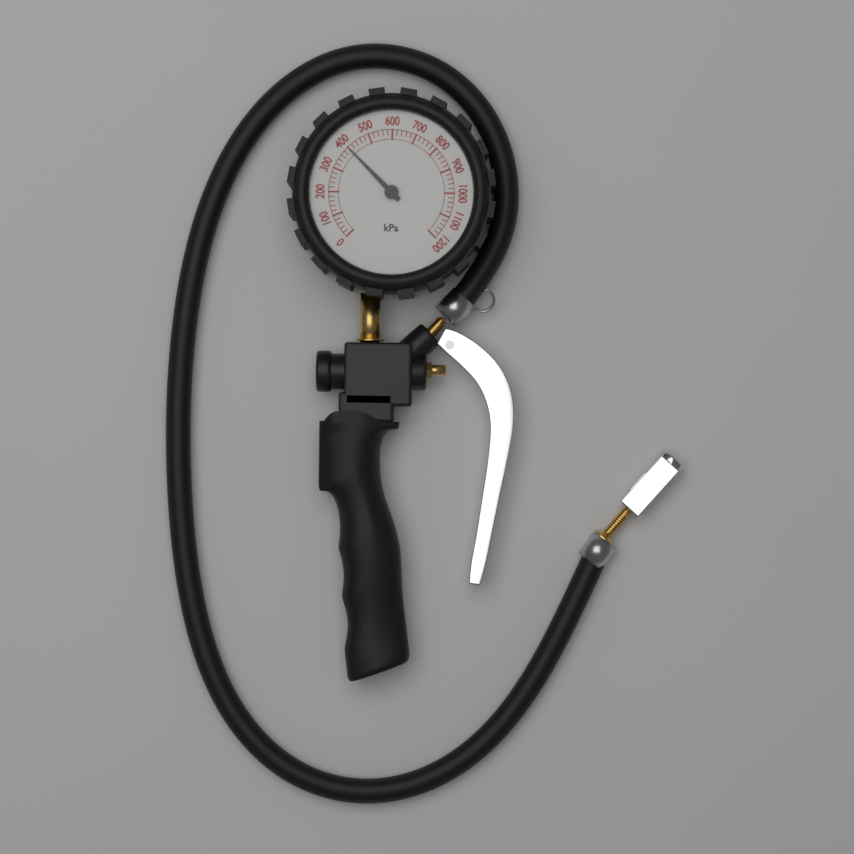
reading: 400 kPa
